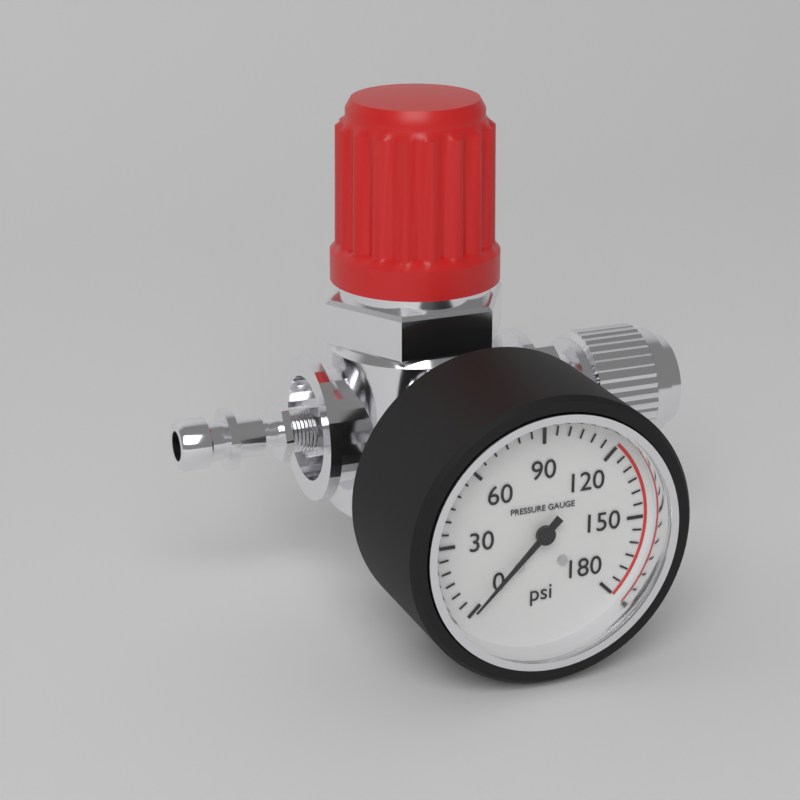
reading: 0 psi
